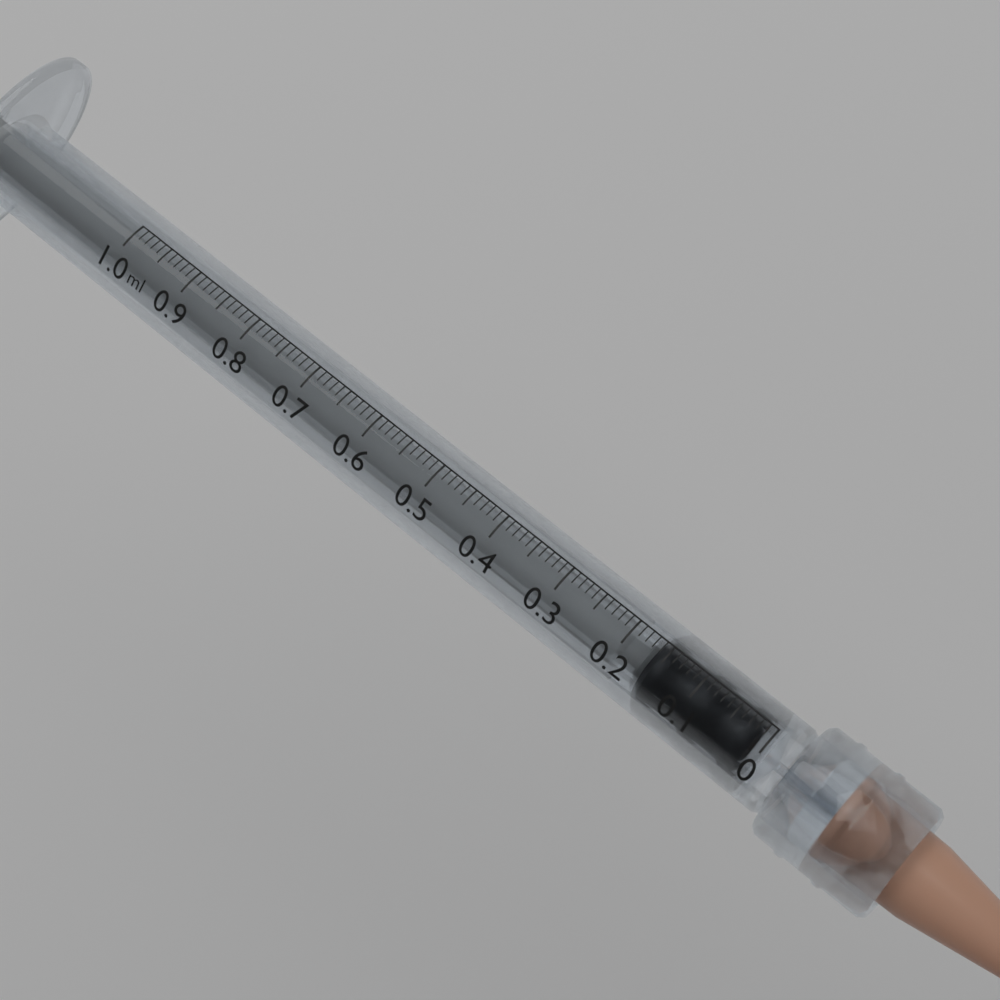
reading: 0.01 ml
